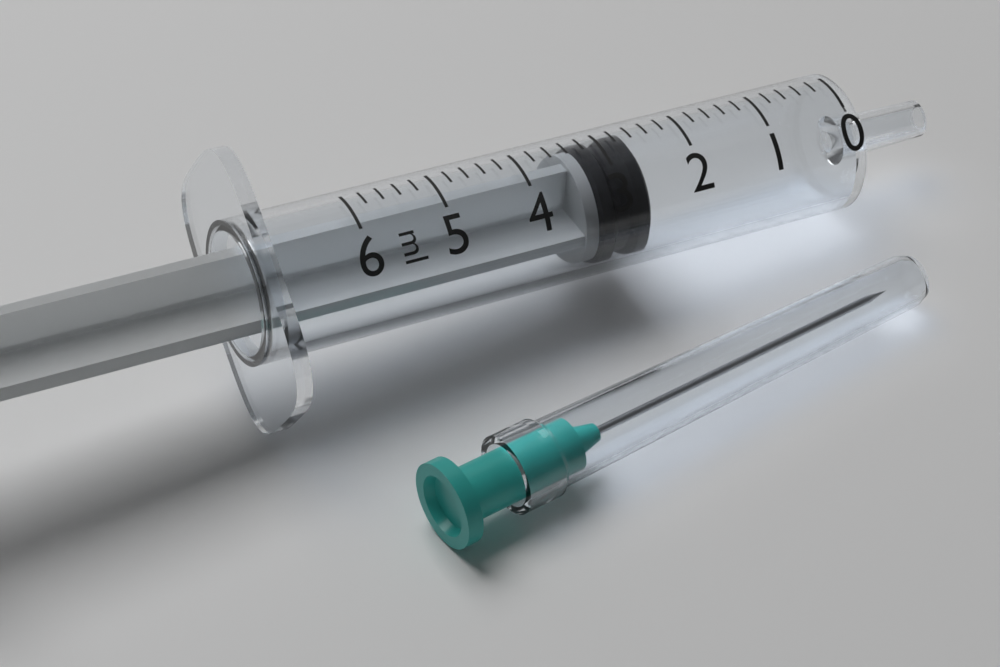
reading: 2.6 ml
